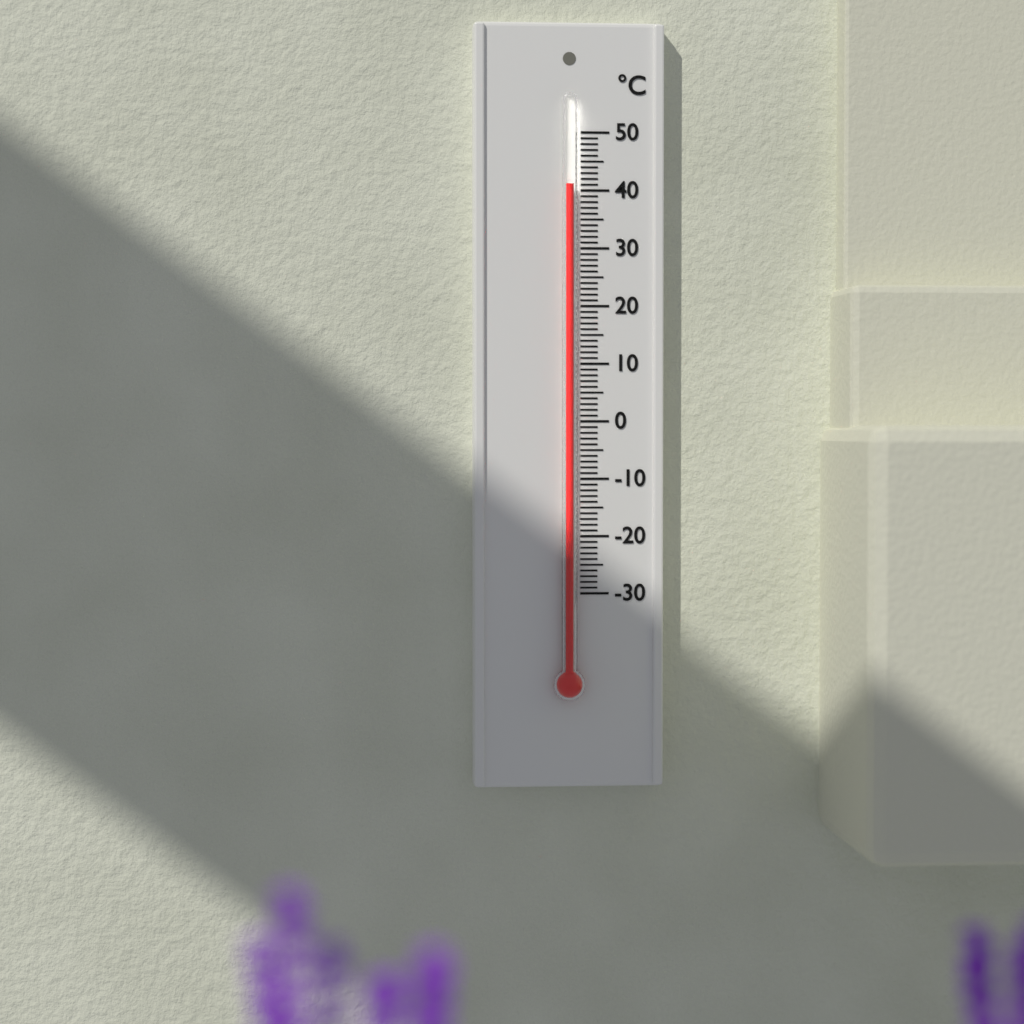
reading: 41 °C
